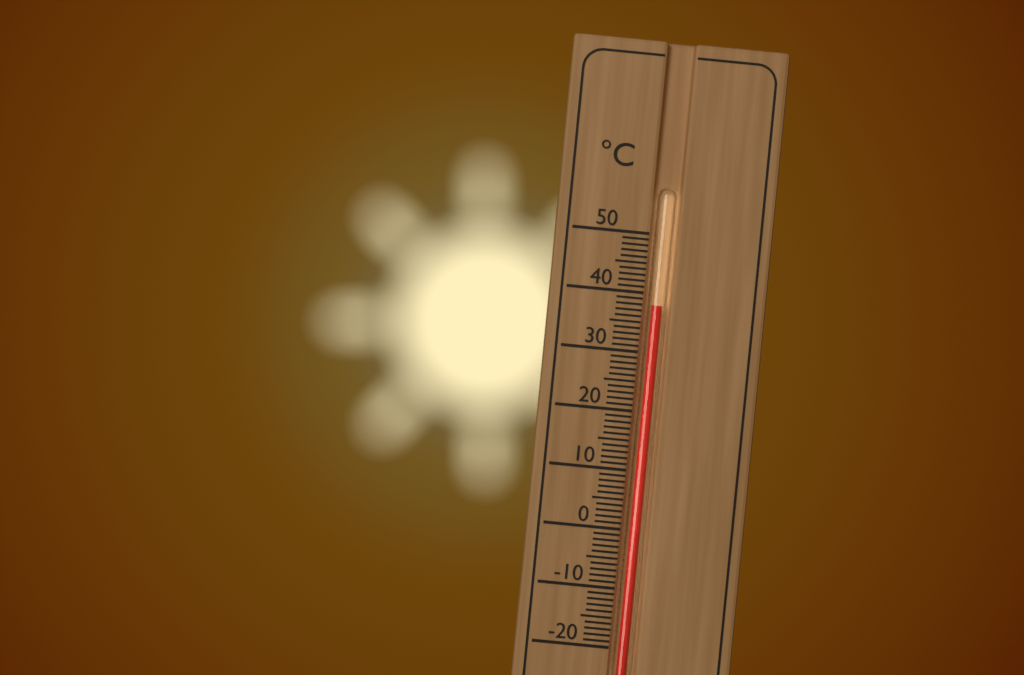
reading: 38 °C
